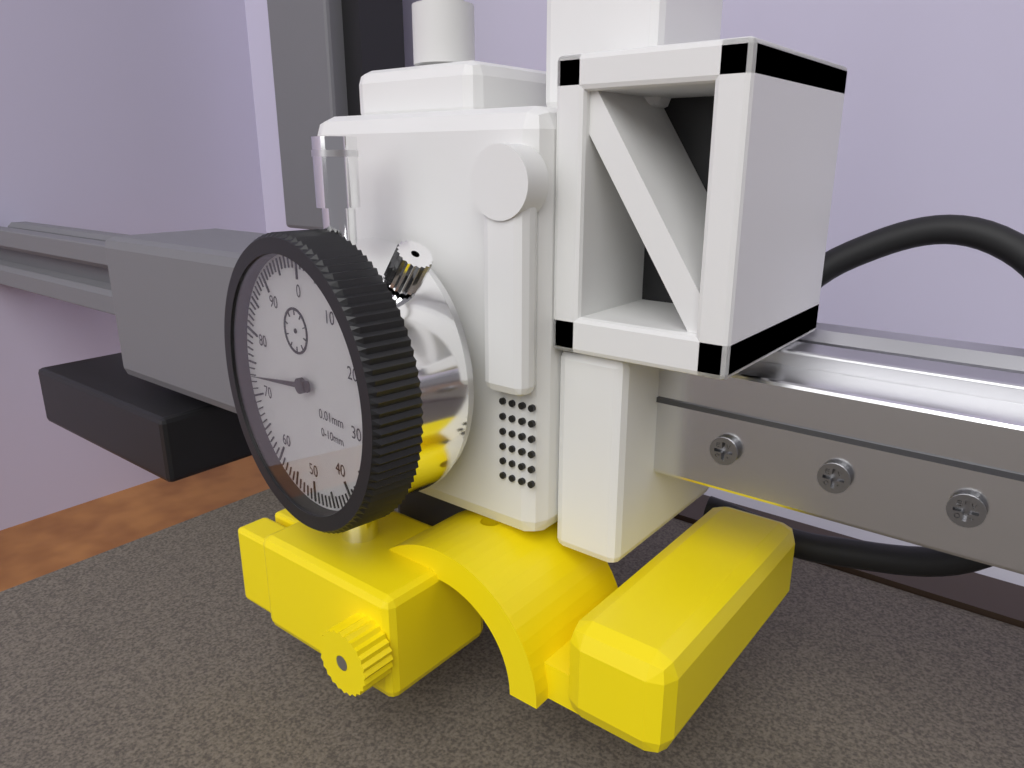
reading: 73 0.01mm
